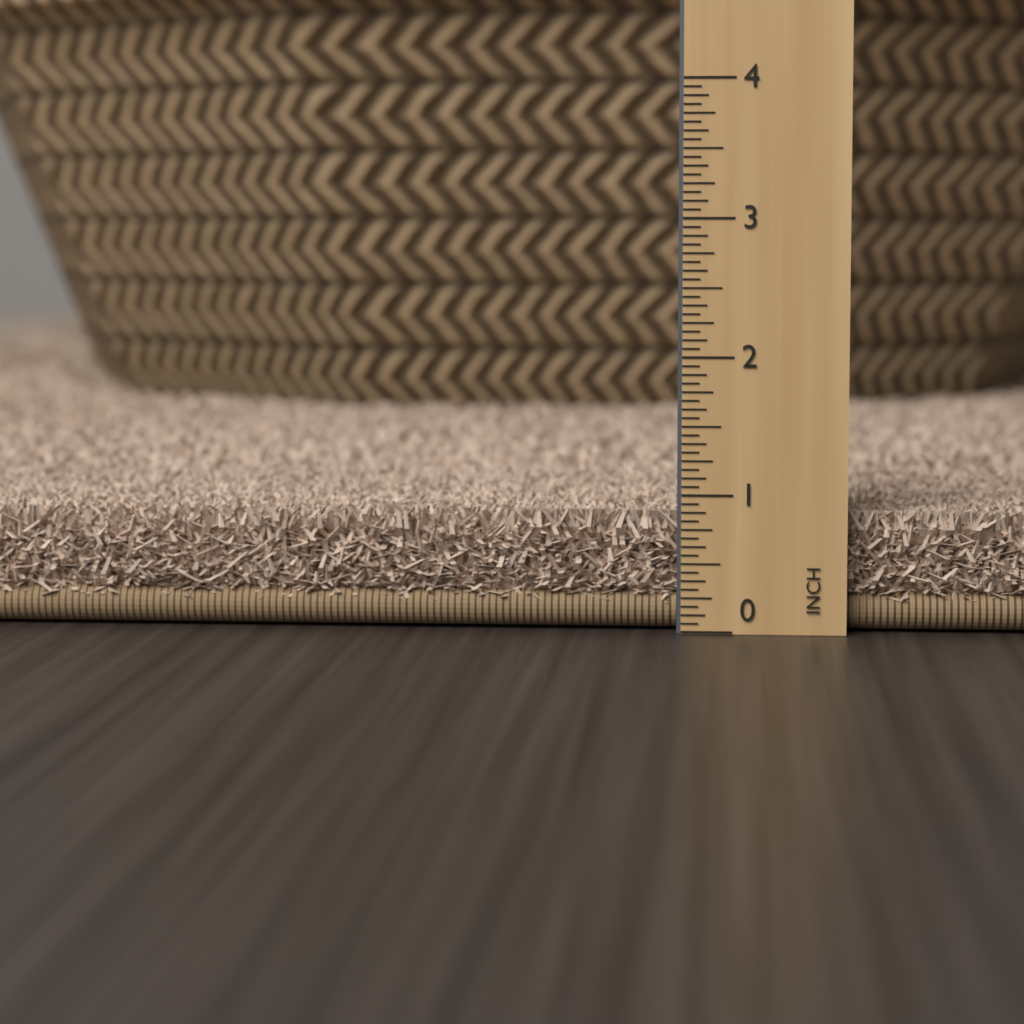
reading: 0.8750 in
